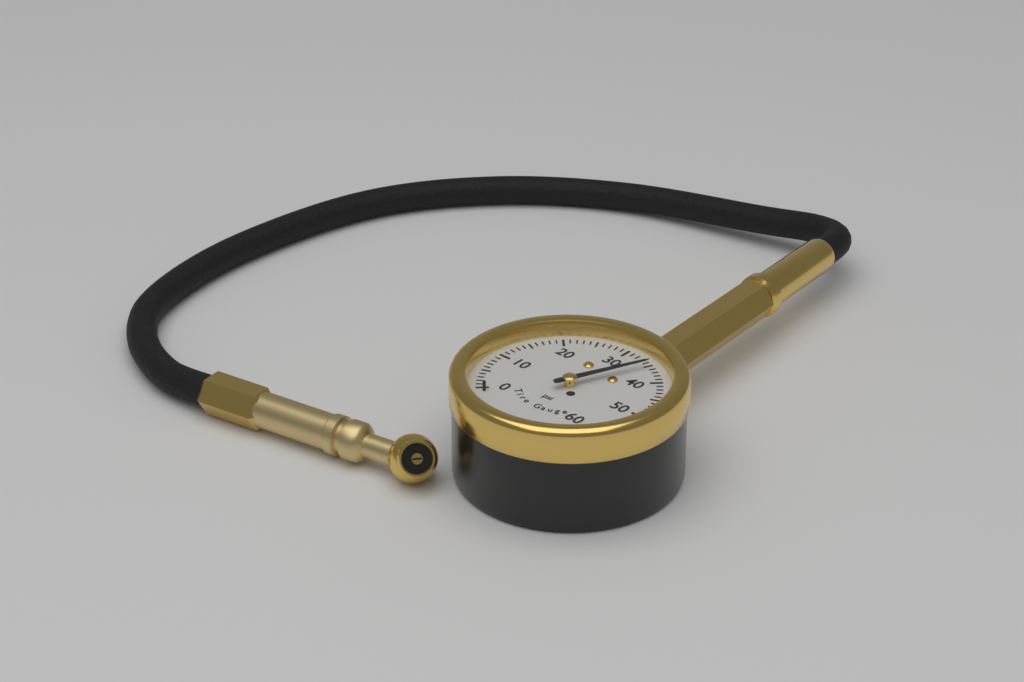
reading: 35 psi
